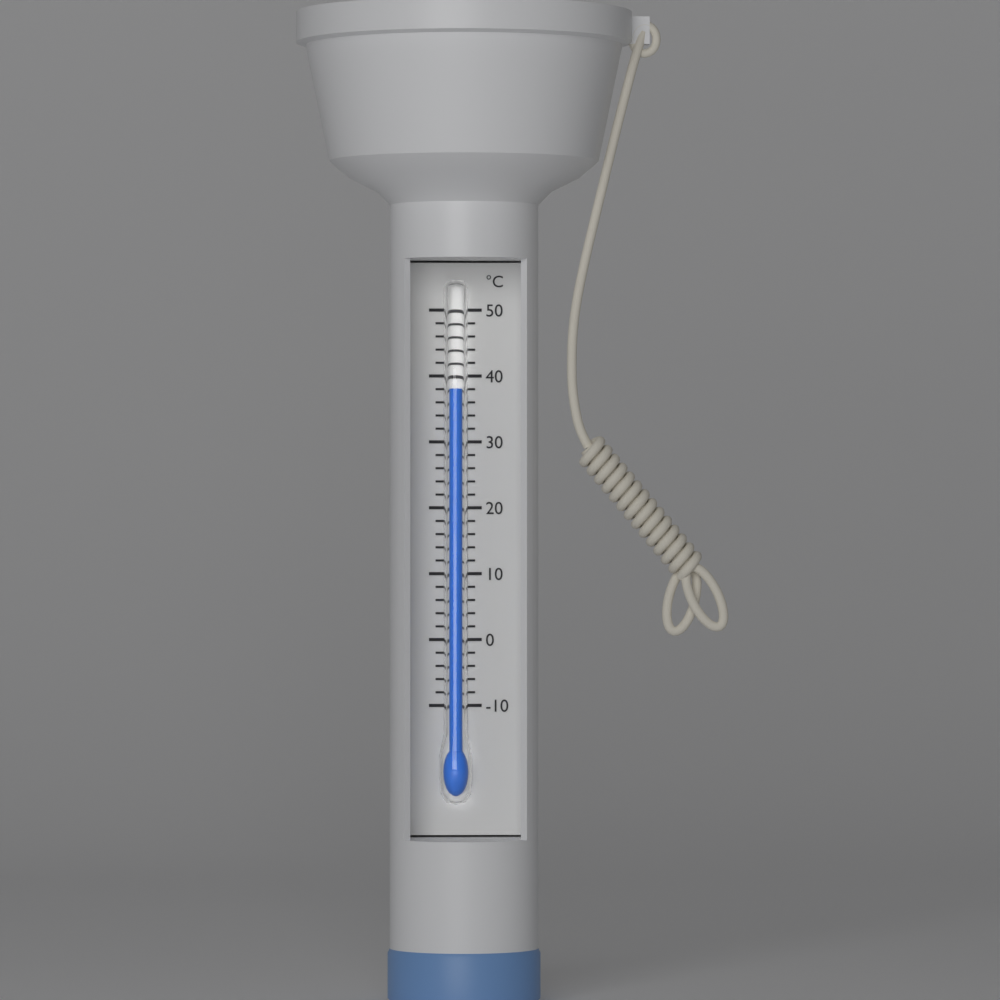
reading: 38 °C
